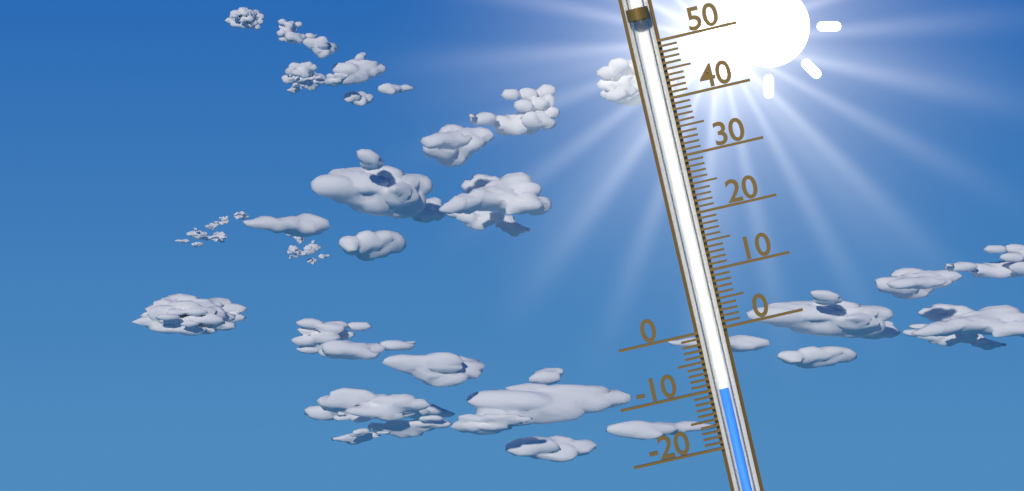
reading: -10 (no unit)
